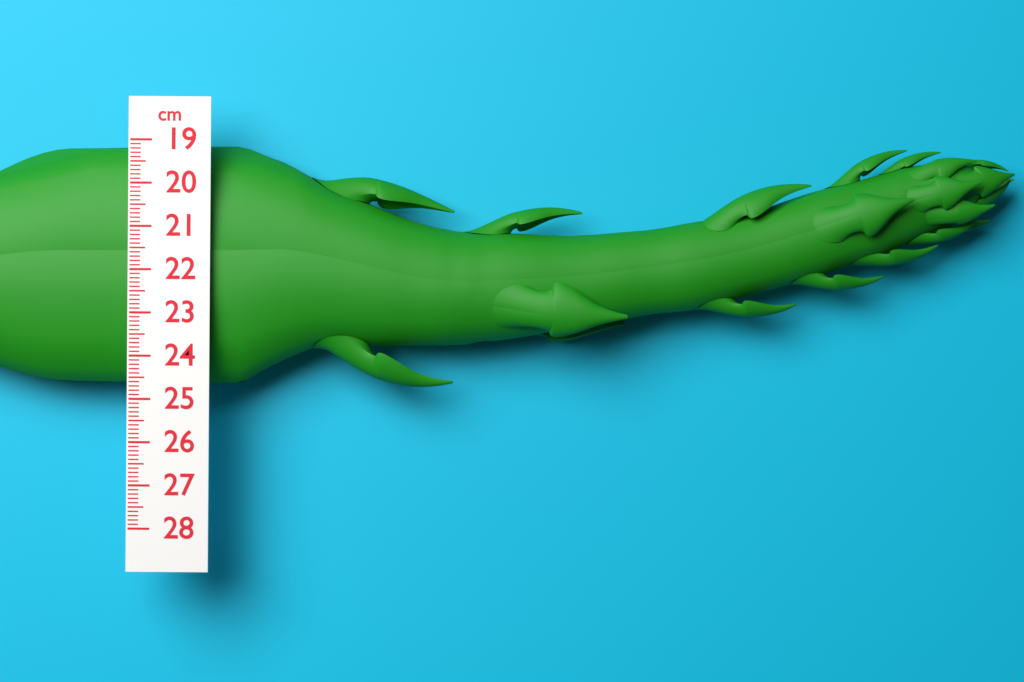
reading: 24.7 cm
